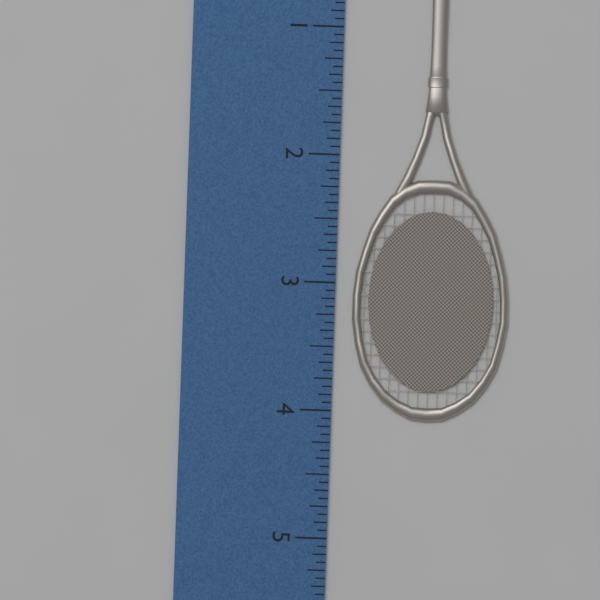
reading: 4.0625 inch
